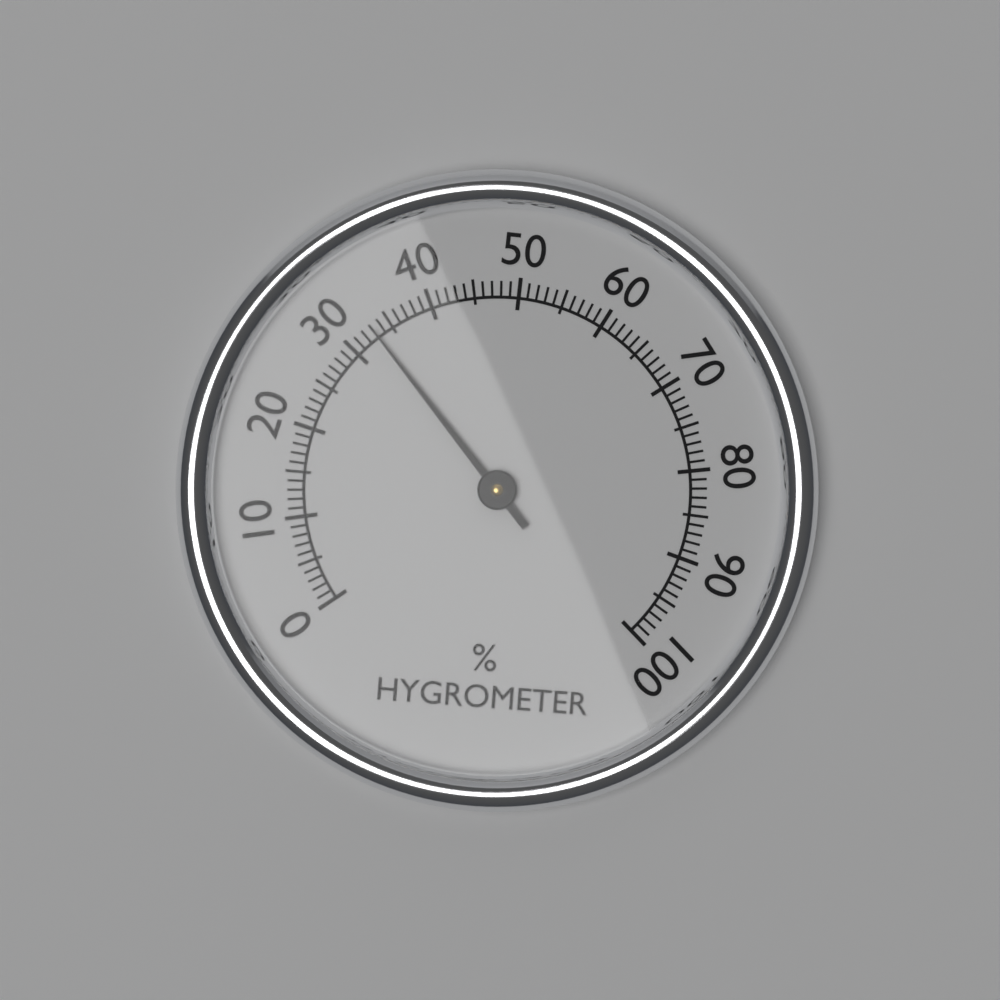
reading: 33 %
